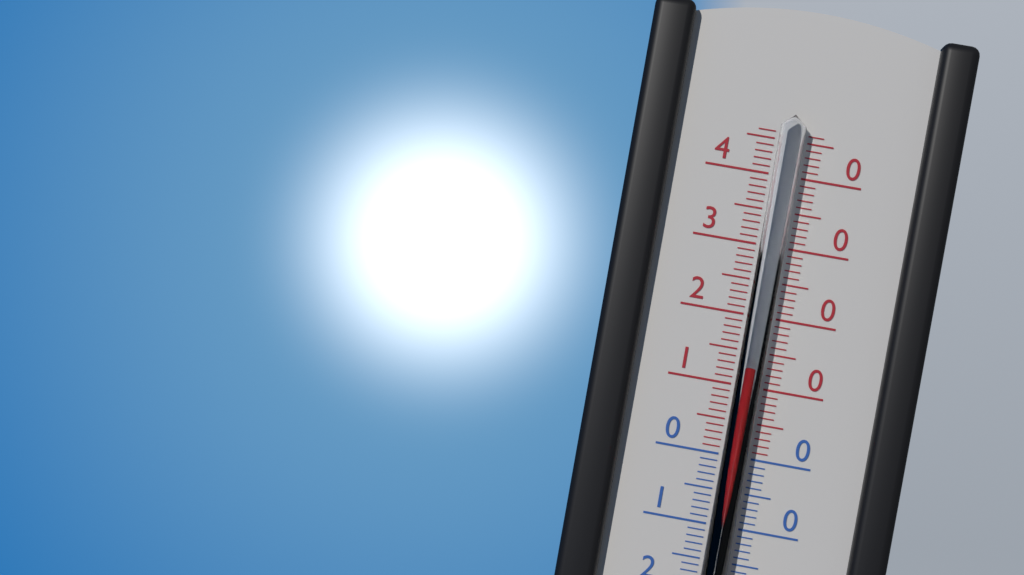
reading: 13 °C
